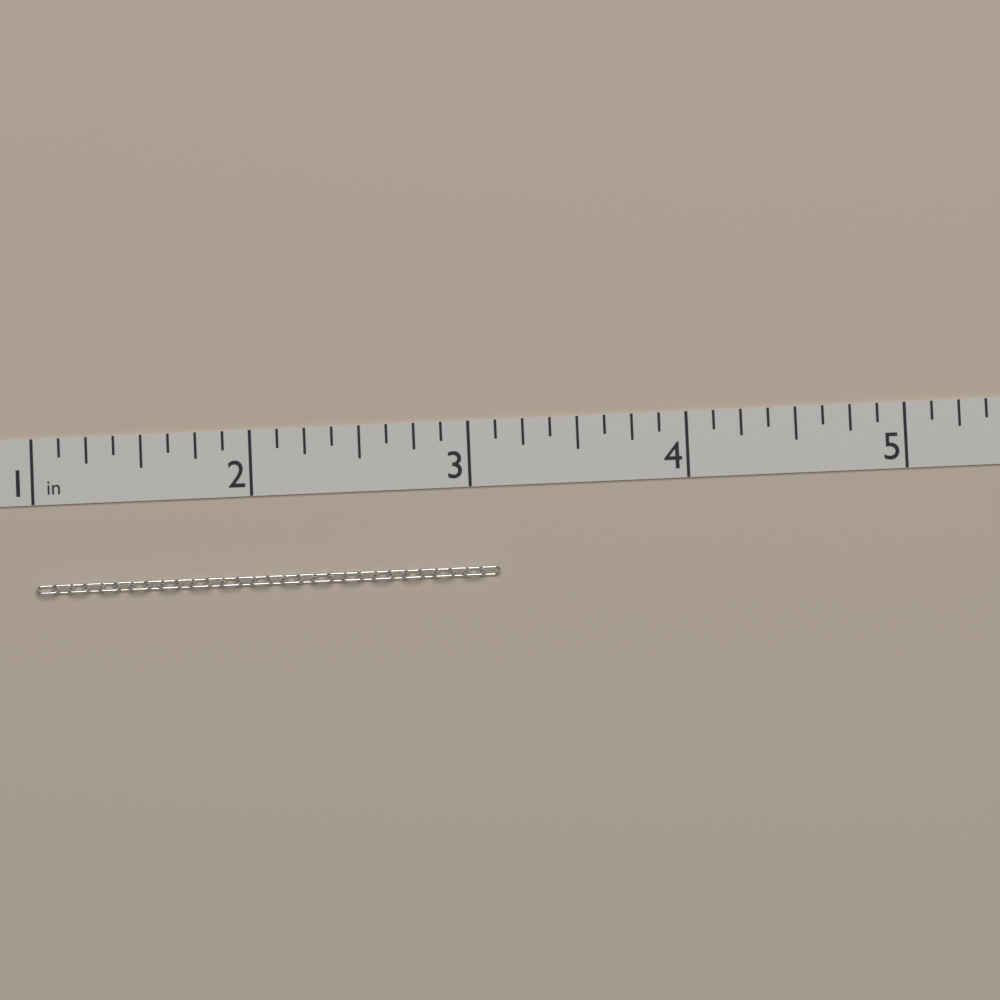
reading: 3.125 in
